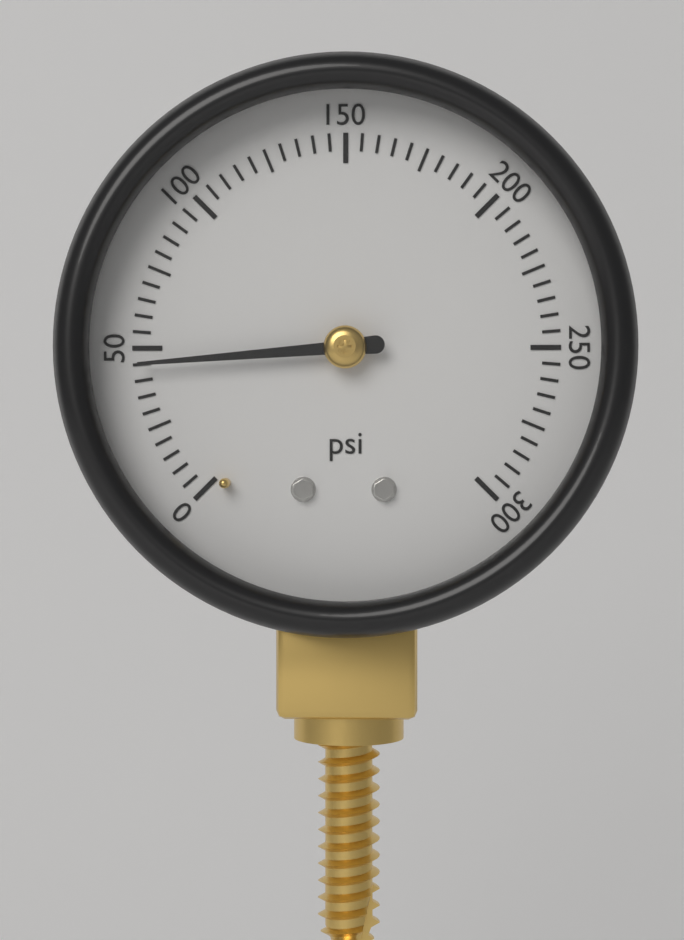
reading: 45 psi
